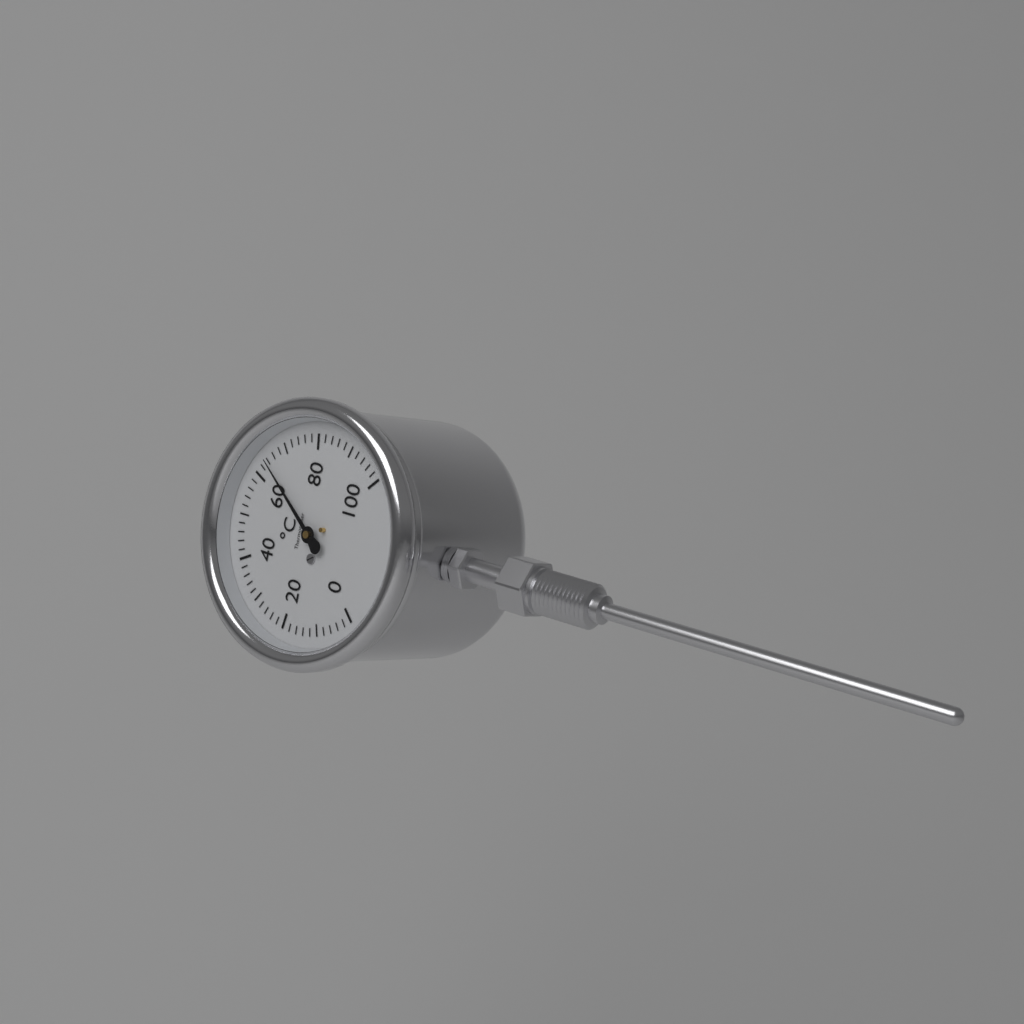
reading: 64 °C
